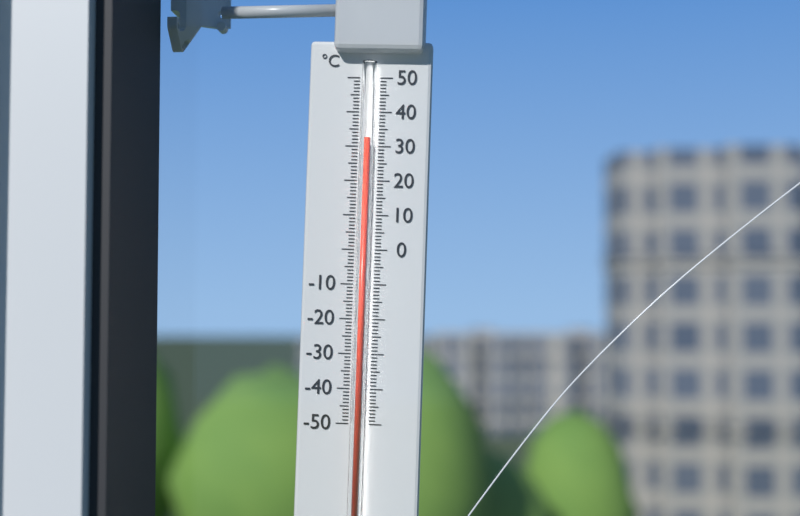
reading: 32 °C
